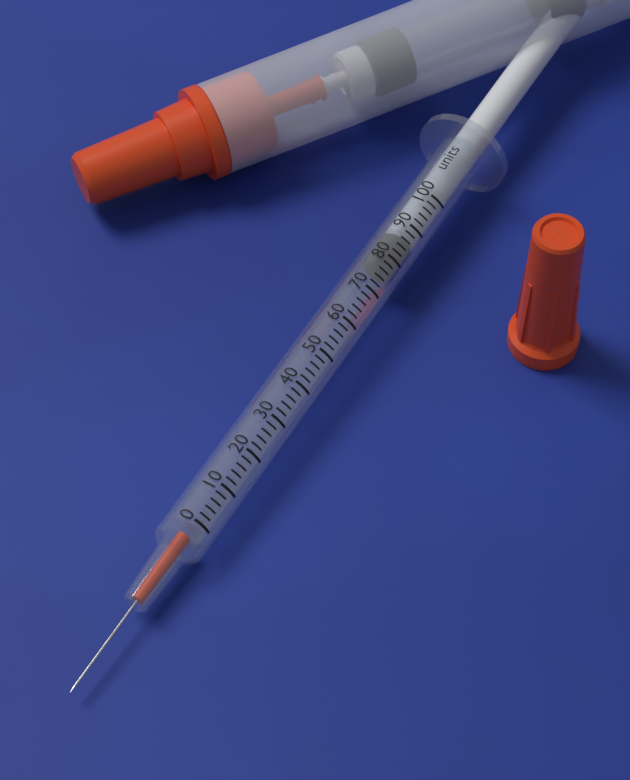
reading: 78 units
